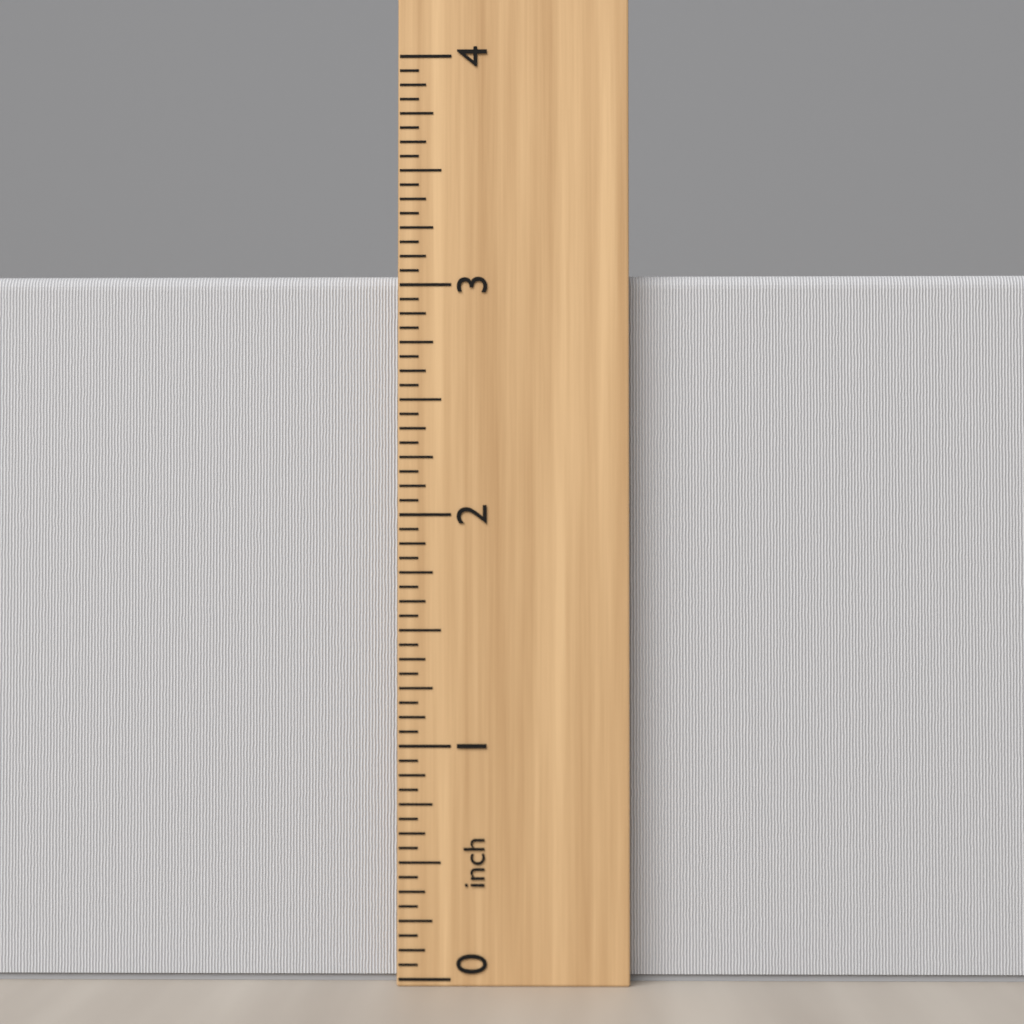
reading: 3.0625 inch
